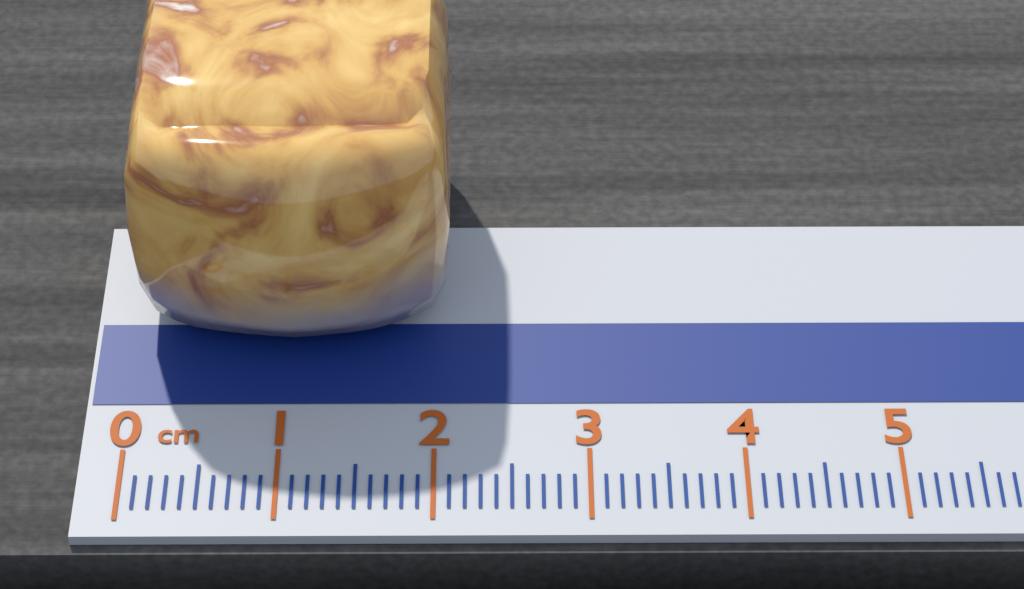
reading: 2.1 cm
